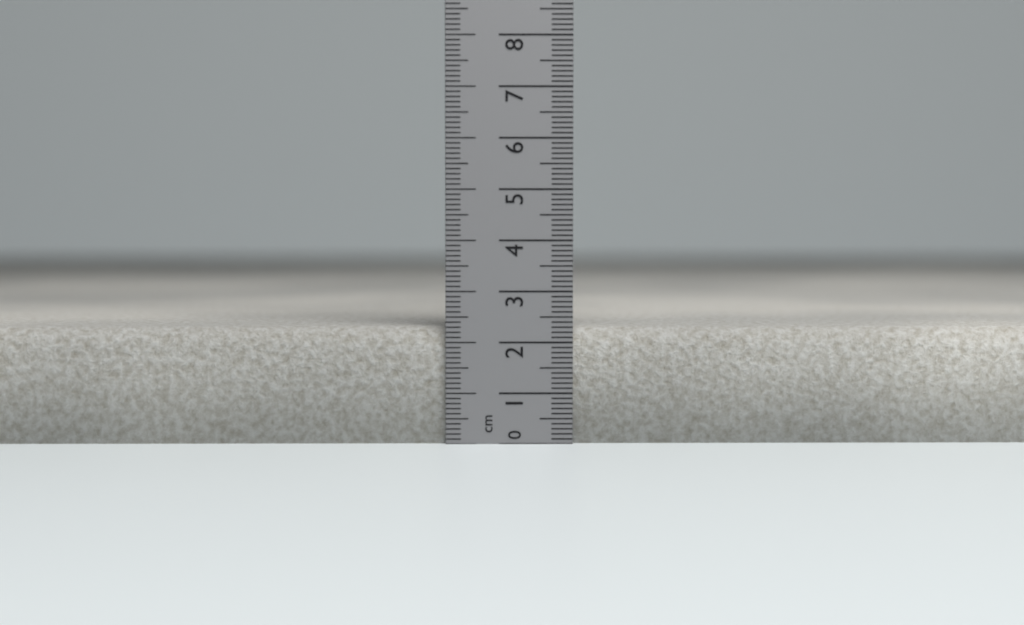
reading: 2.3 cm
